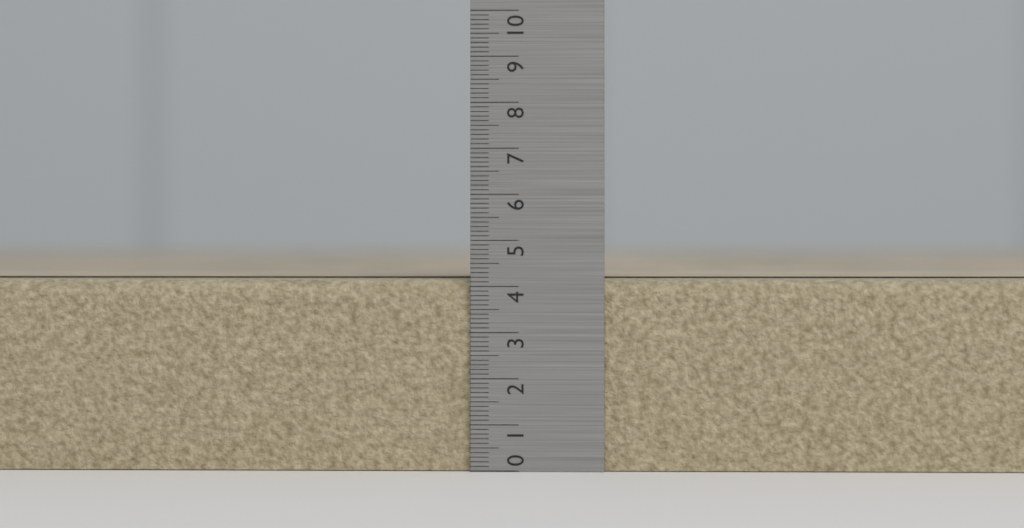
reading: 4.2 (no unit)
